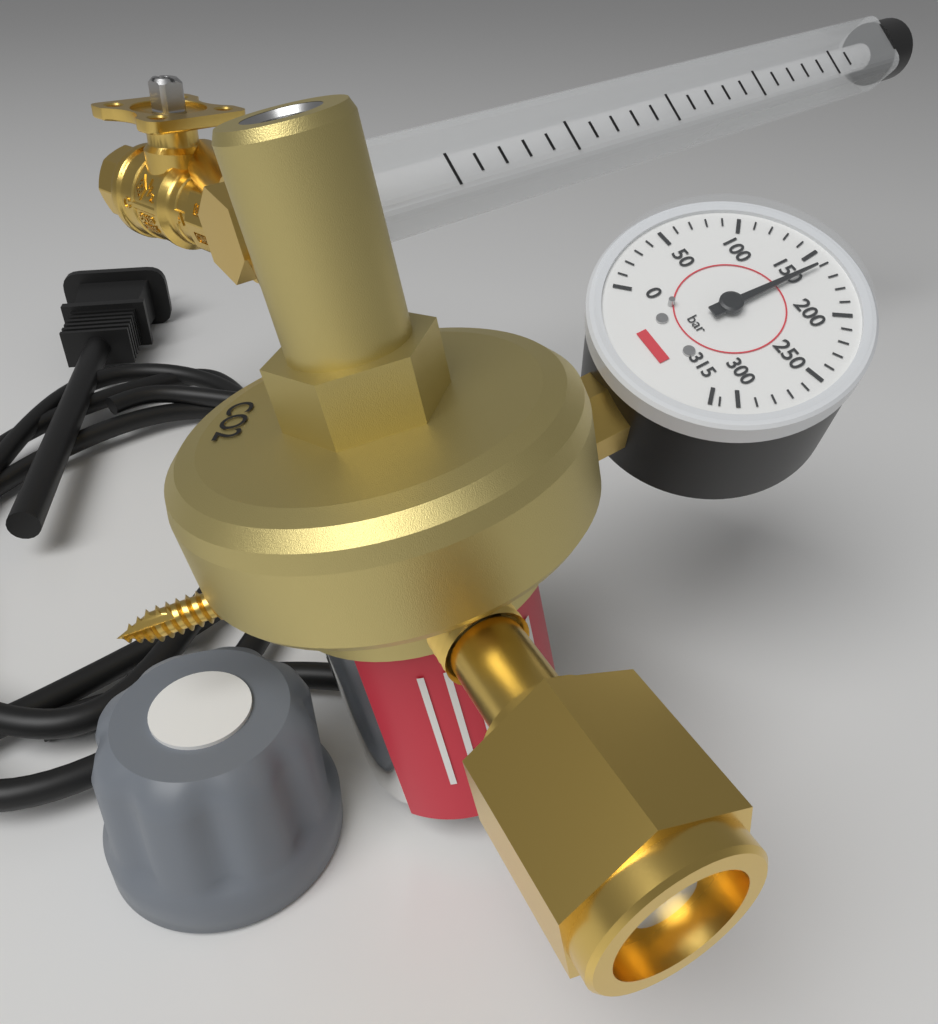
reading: 160 bar
